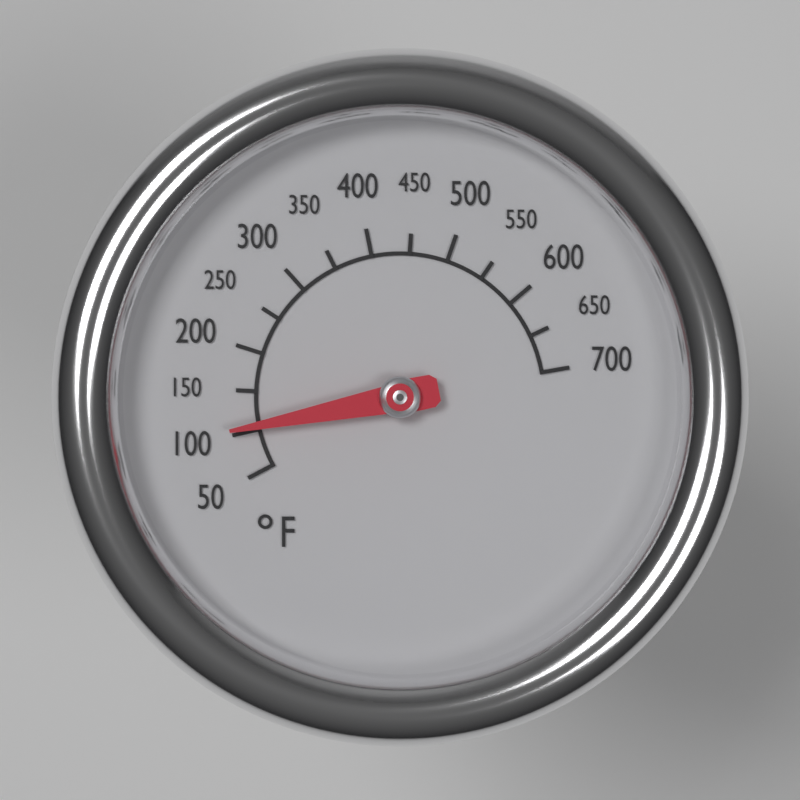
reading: 105 °F
